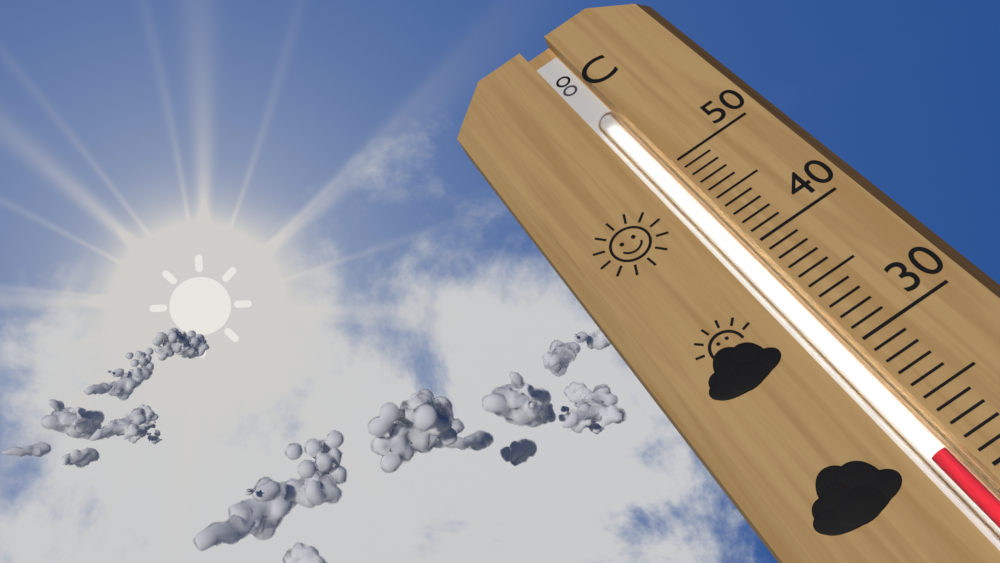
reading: 22 °C
